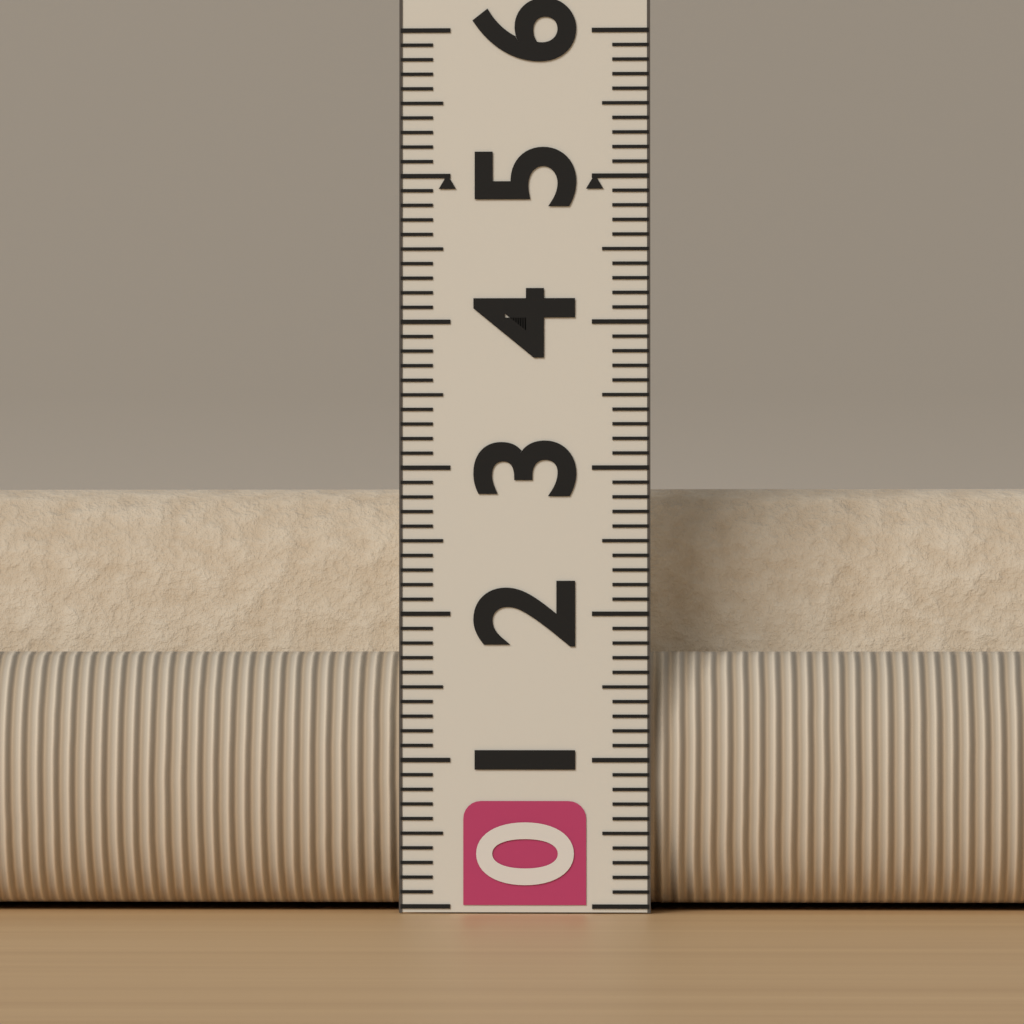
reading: 2.9 (no unit)
